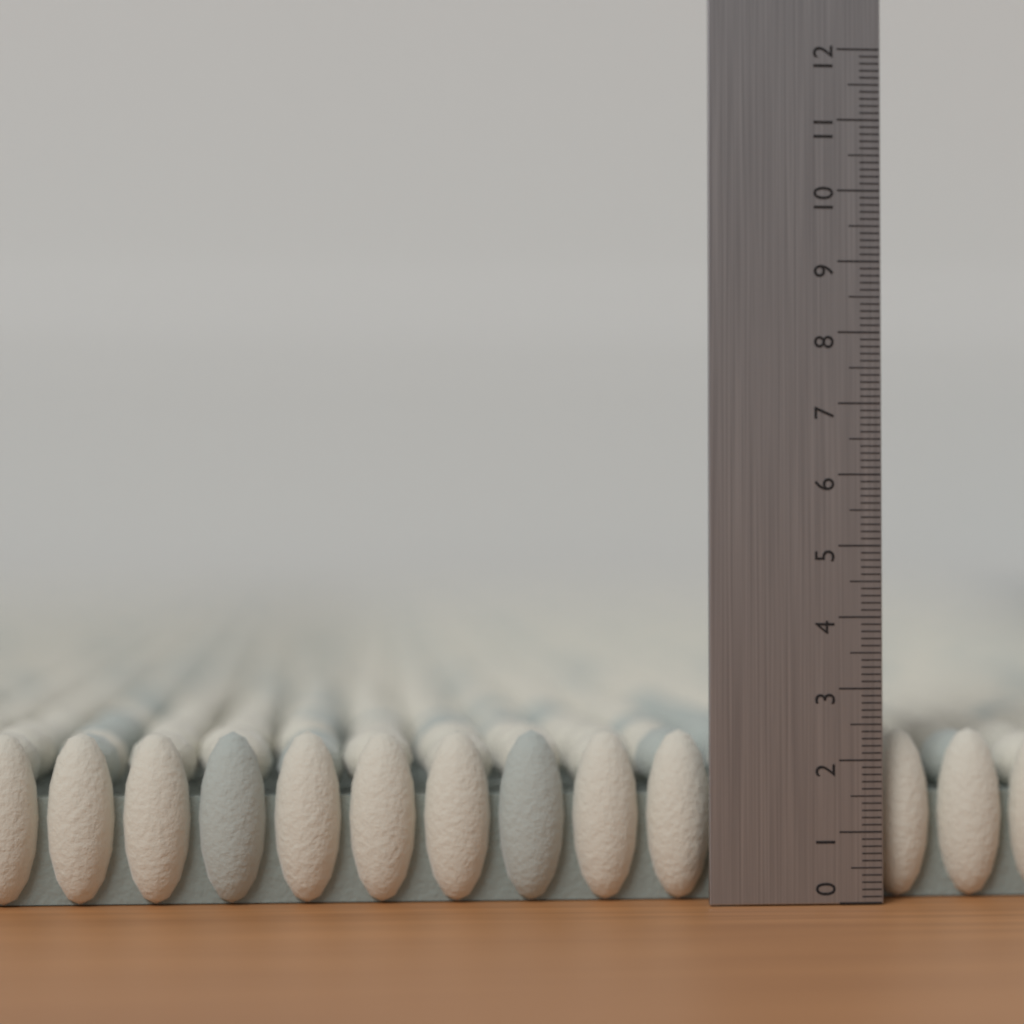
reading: 2.4 (no unit)
